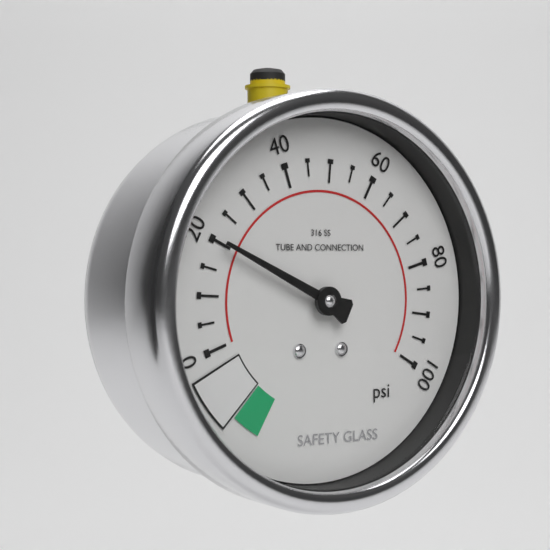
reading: 20 psi
